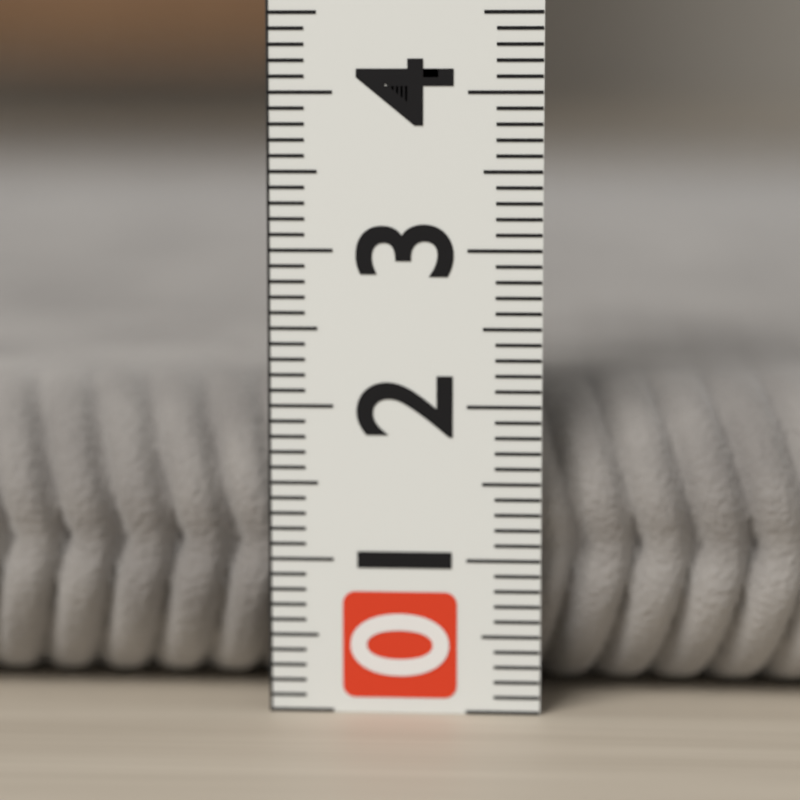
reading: 2.1 (no unit)
